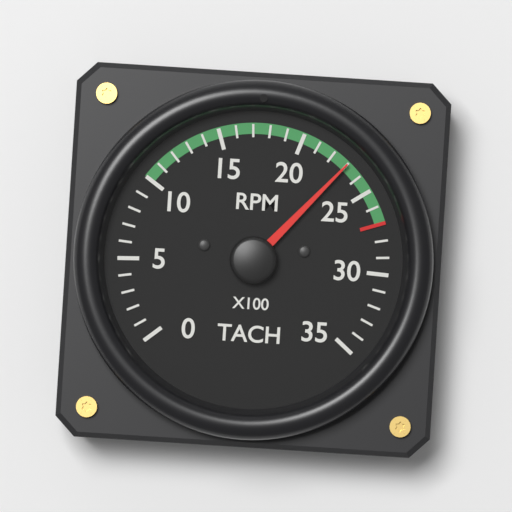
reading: 2300 RPM
